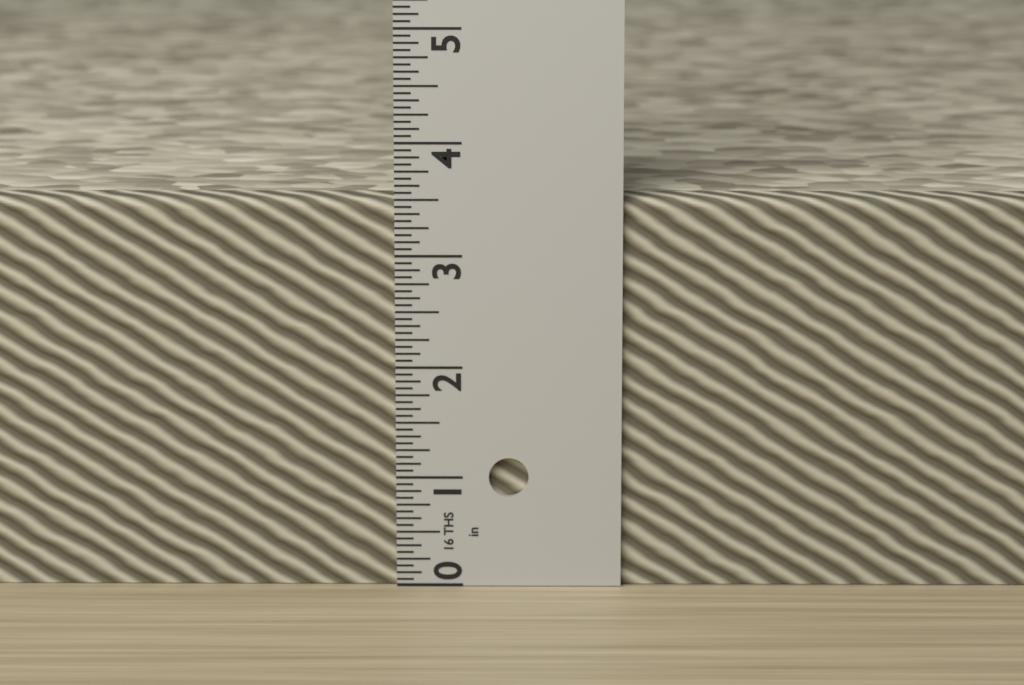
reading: 3.5000 in
